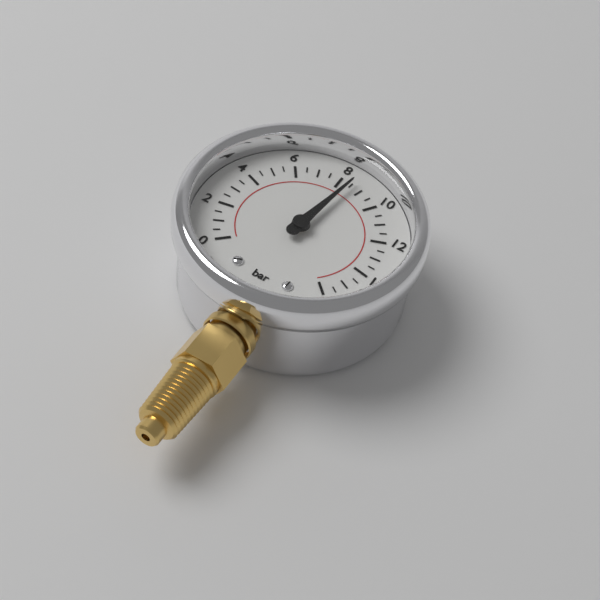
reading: 8.5 bar
